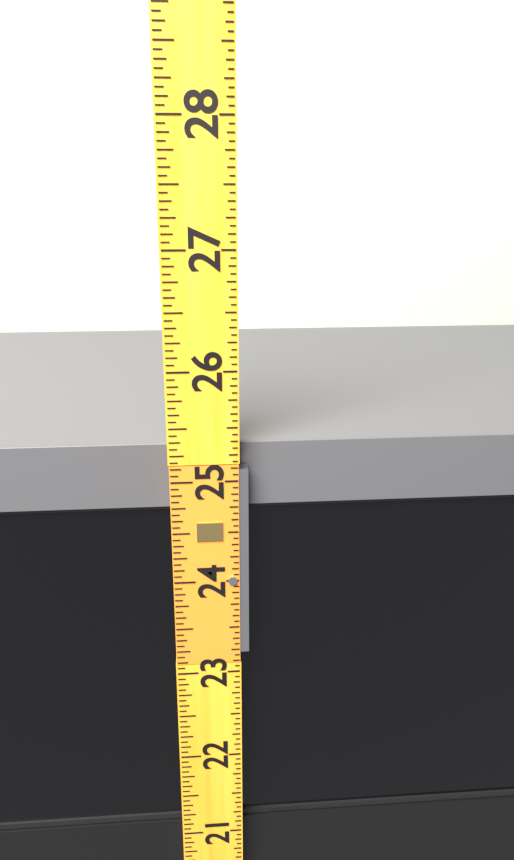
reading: 25.3125 (no unit)
